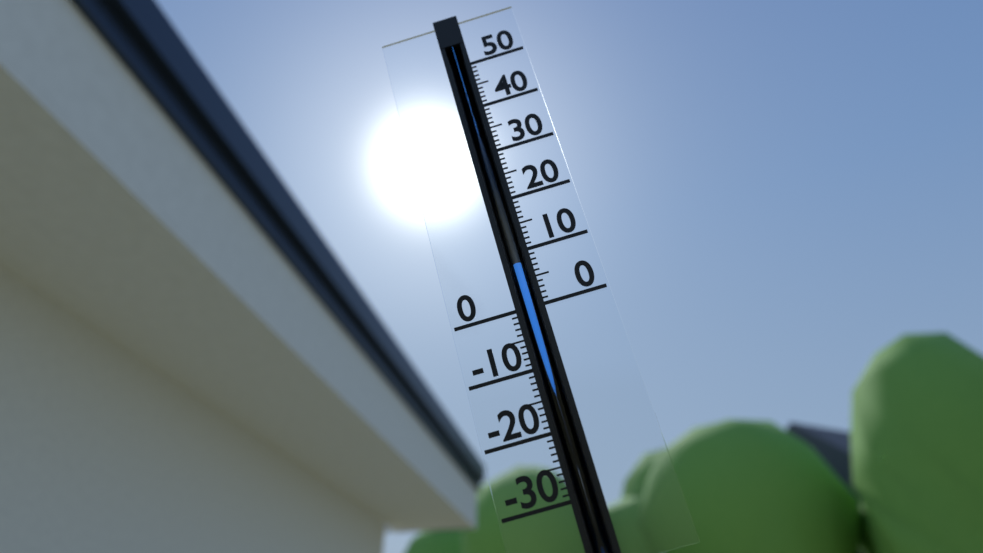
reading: 8 (no unit)
